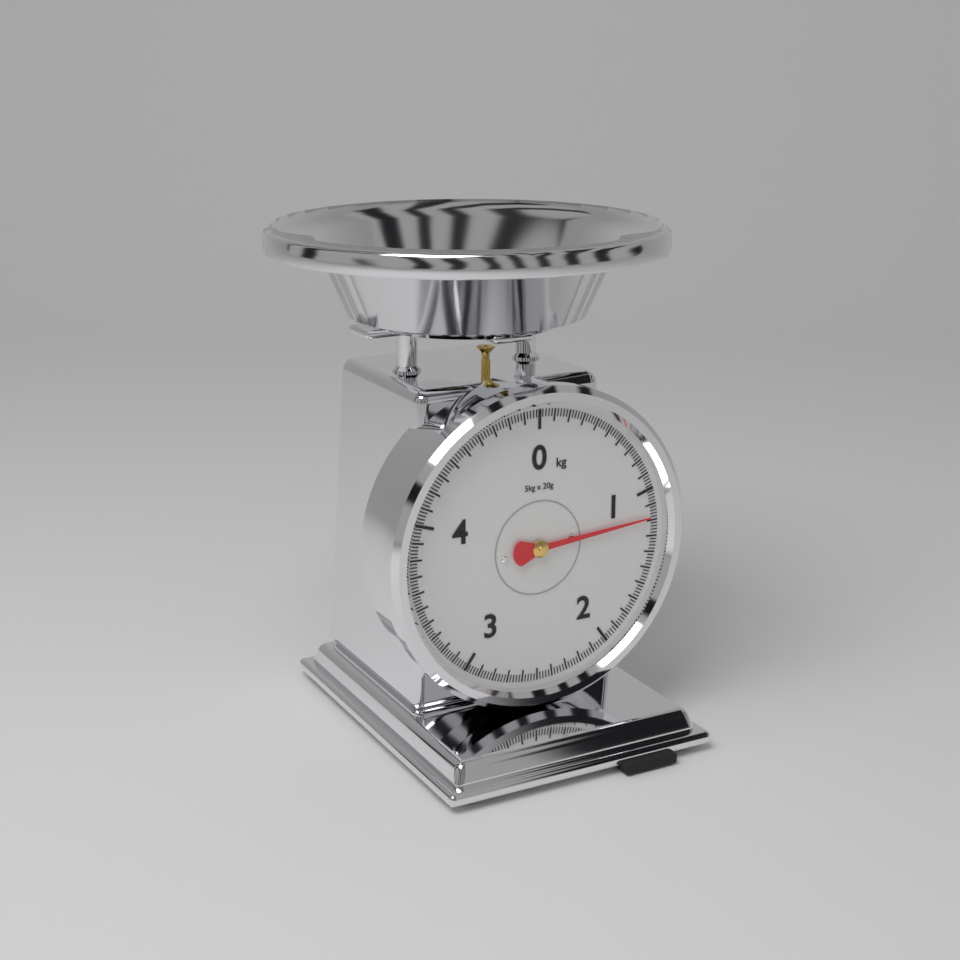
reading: 1.18 kg
